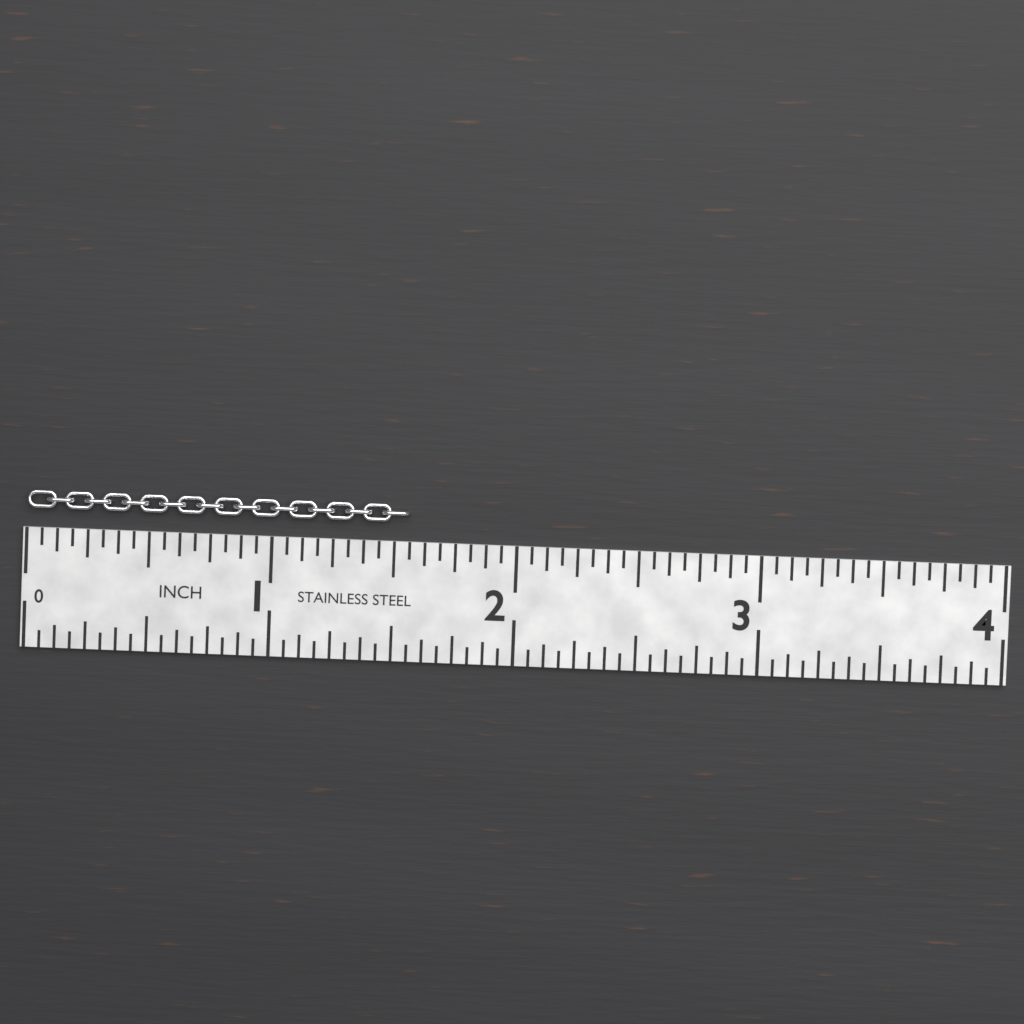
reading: 1.5625 in
